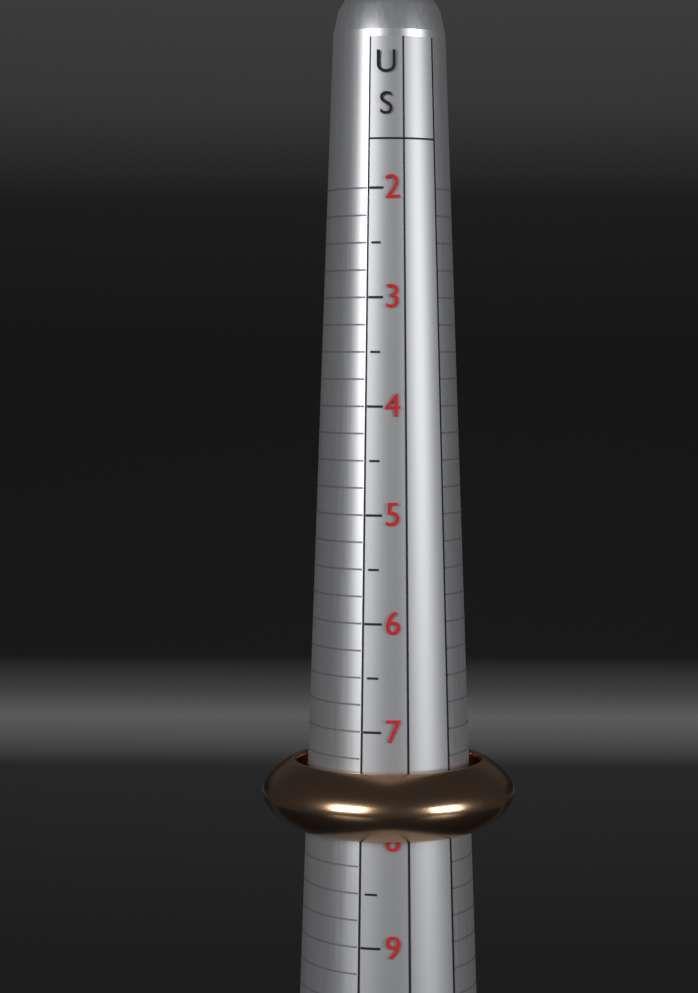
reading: 8.00 US
